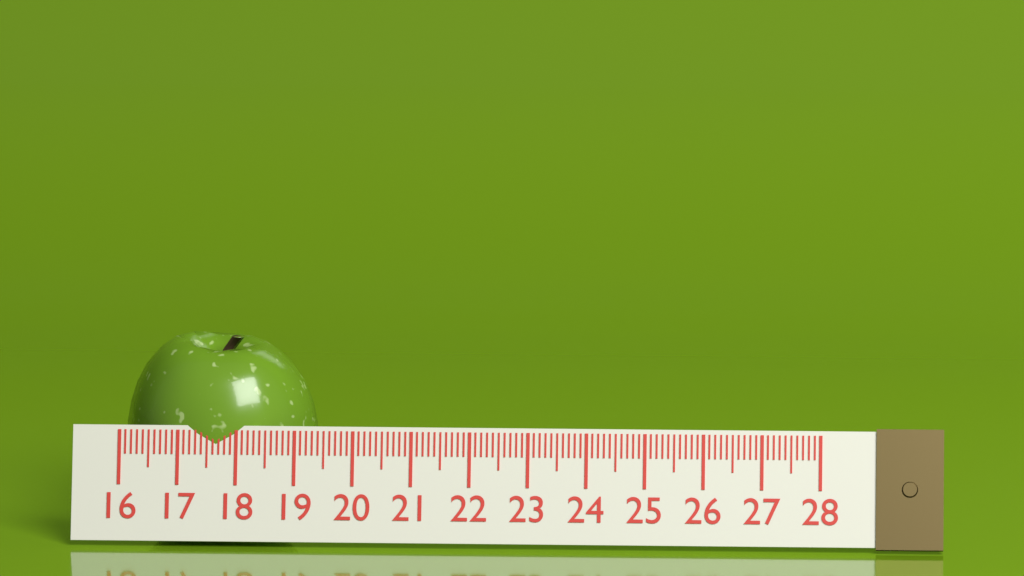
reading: 19.3 (no unit)
